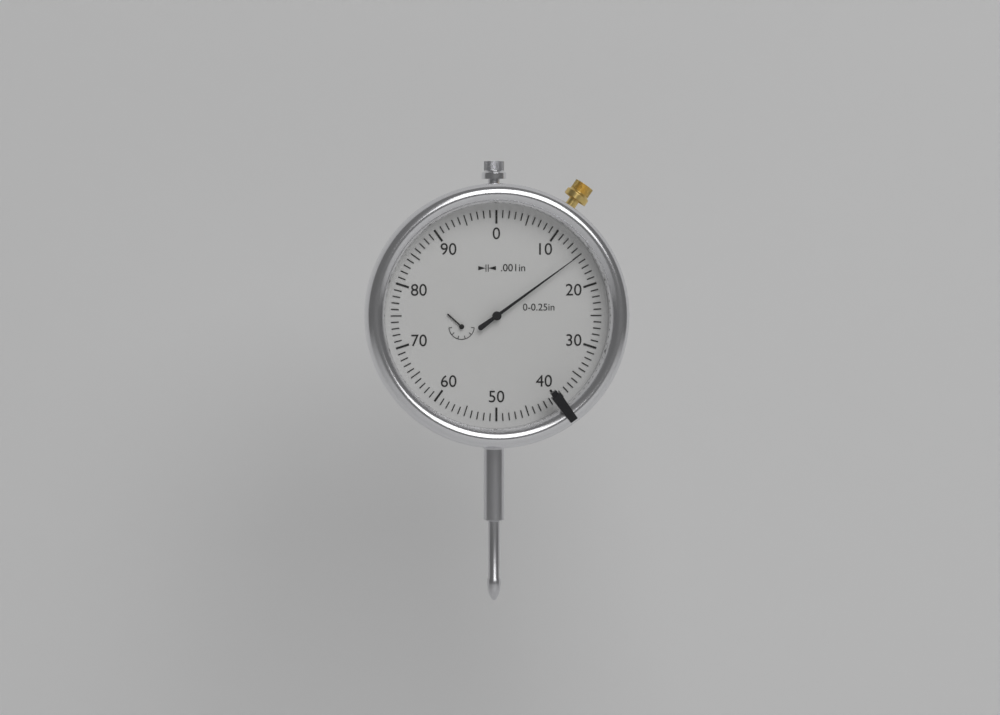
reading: 0.015 in
